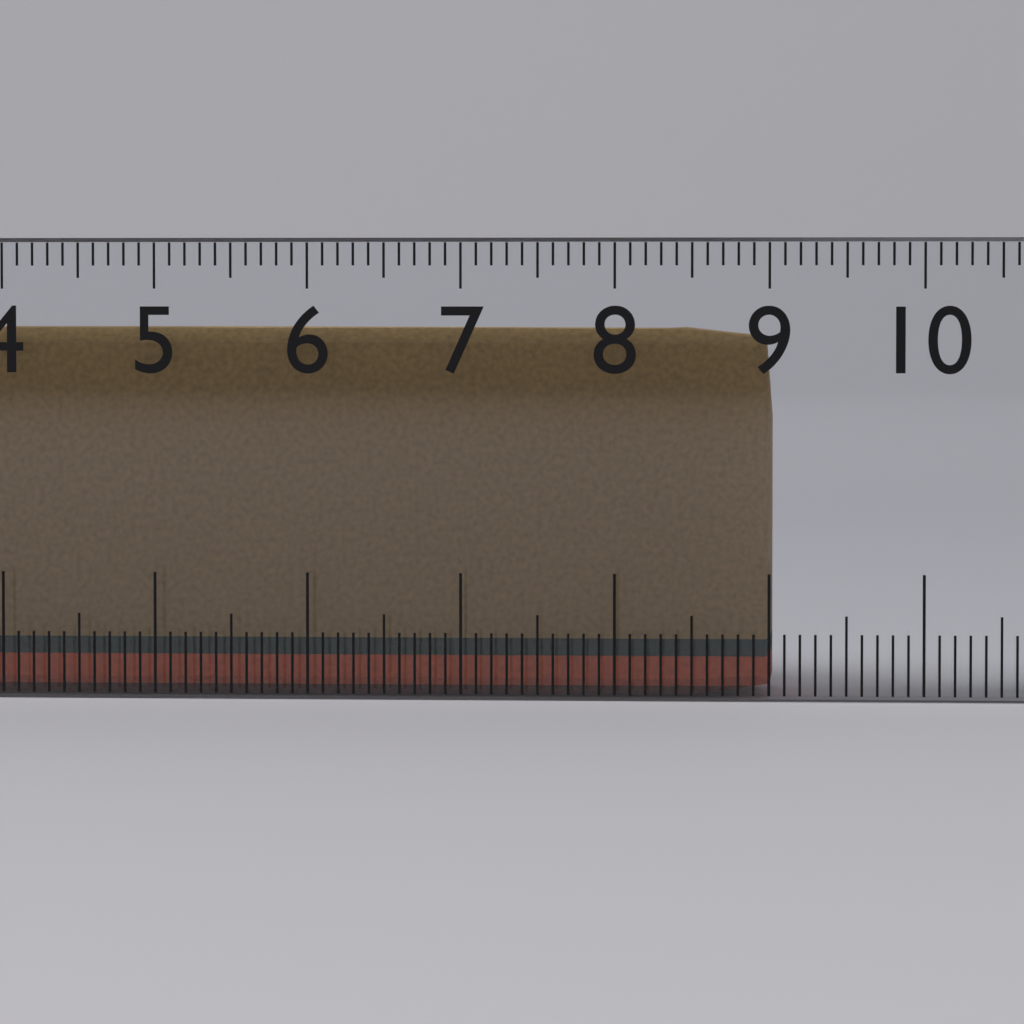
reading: 9.0 cm
